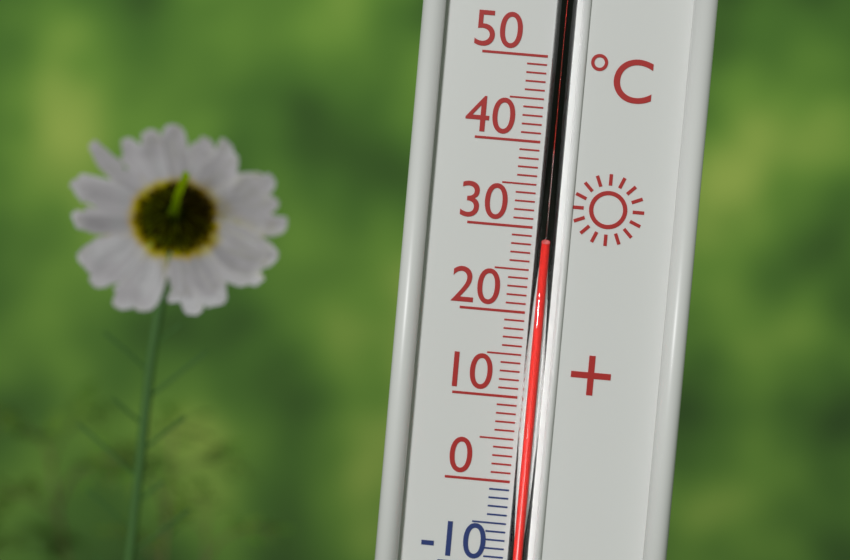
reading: 28 °C
